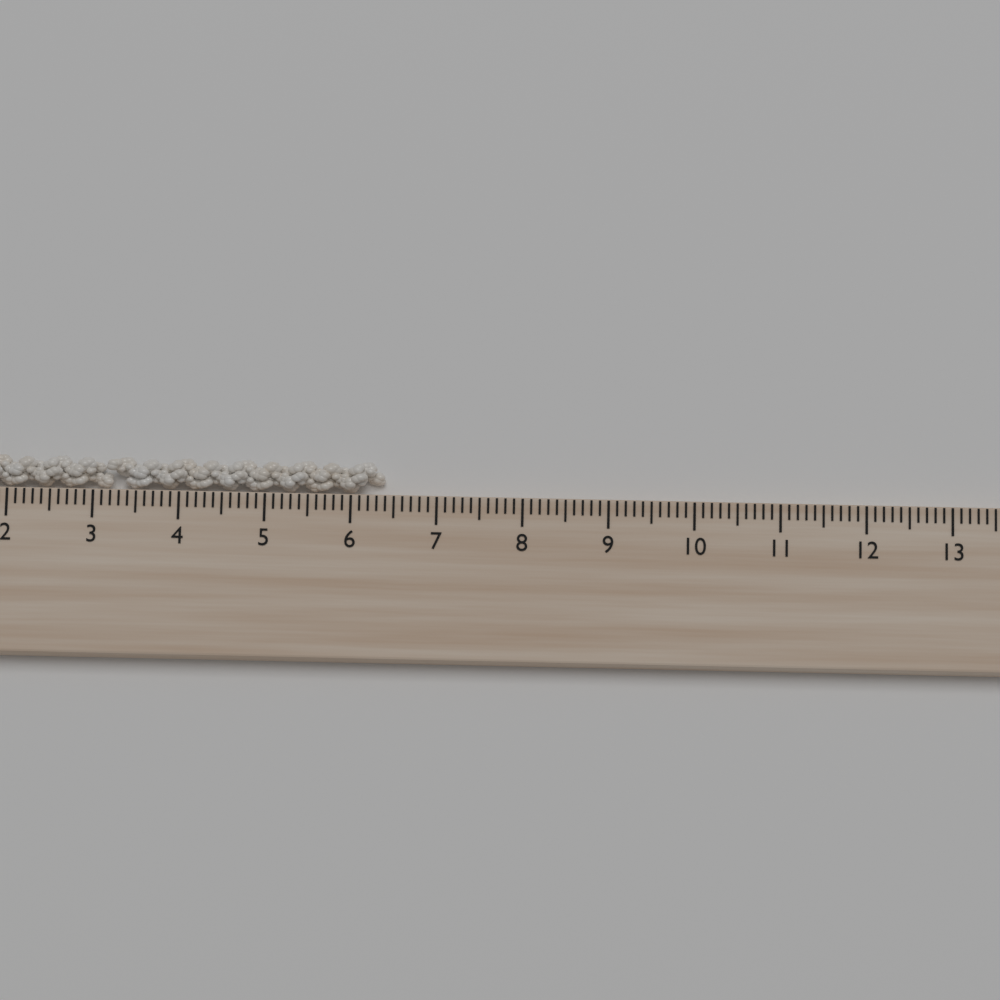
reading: 6.4 cm
